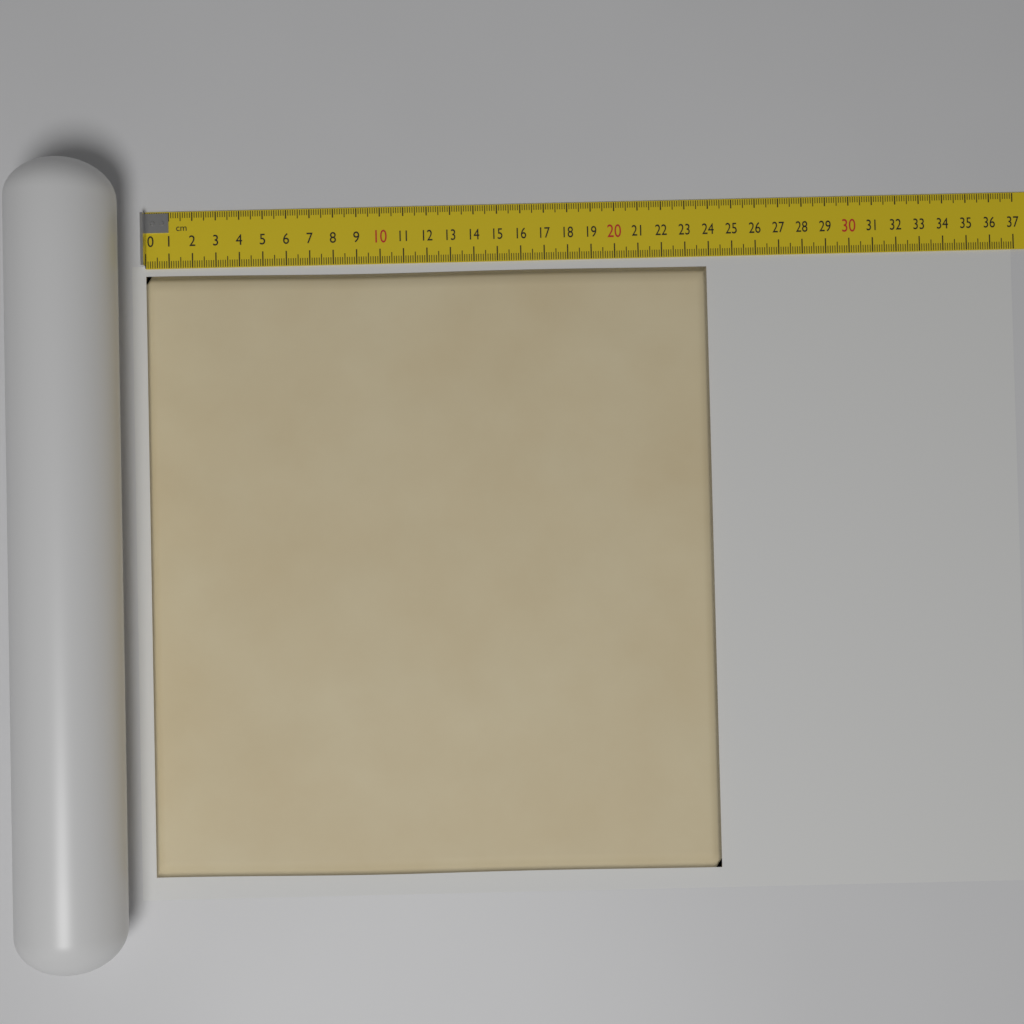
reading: 23.9 cm
